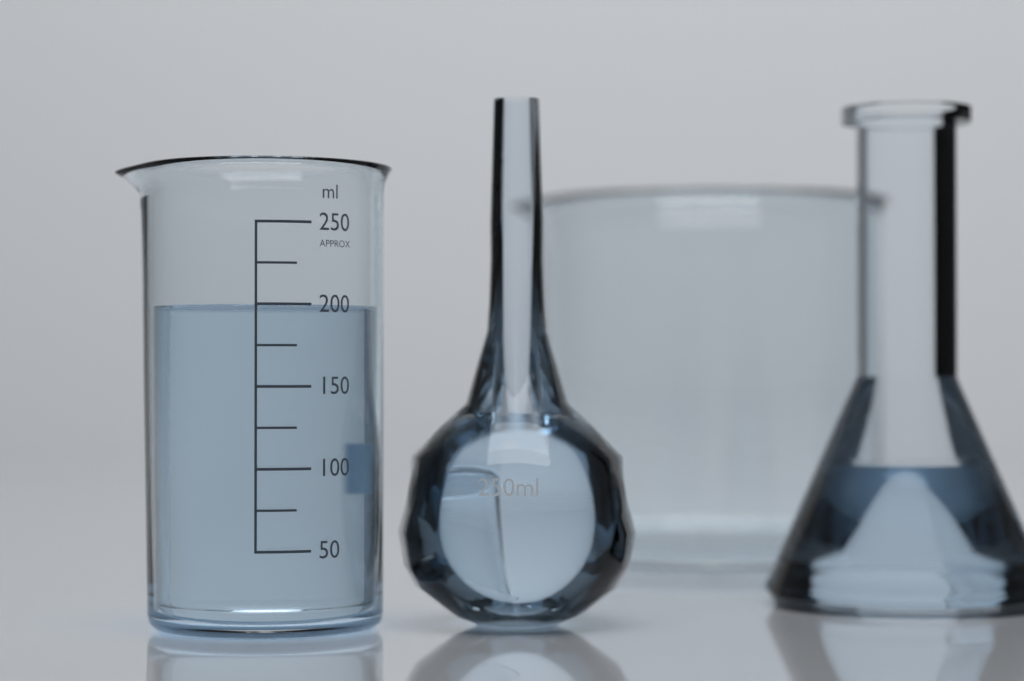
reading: 200 ml
